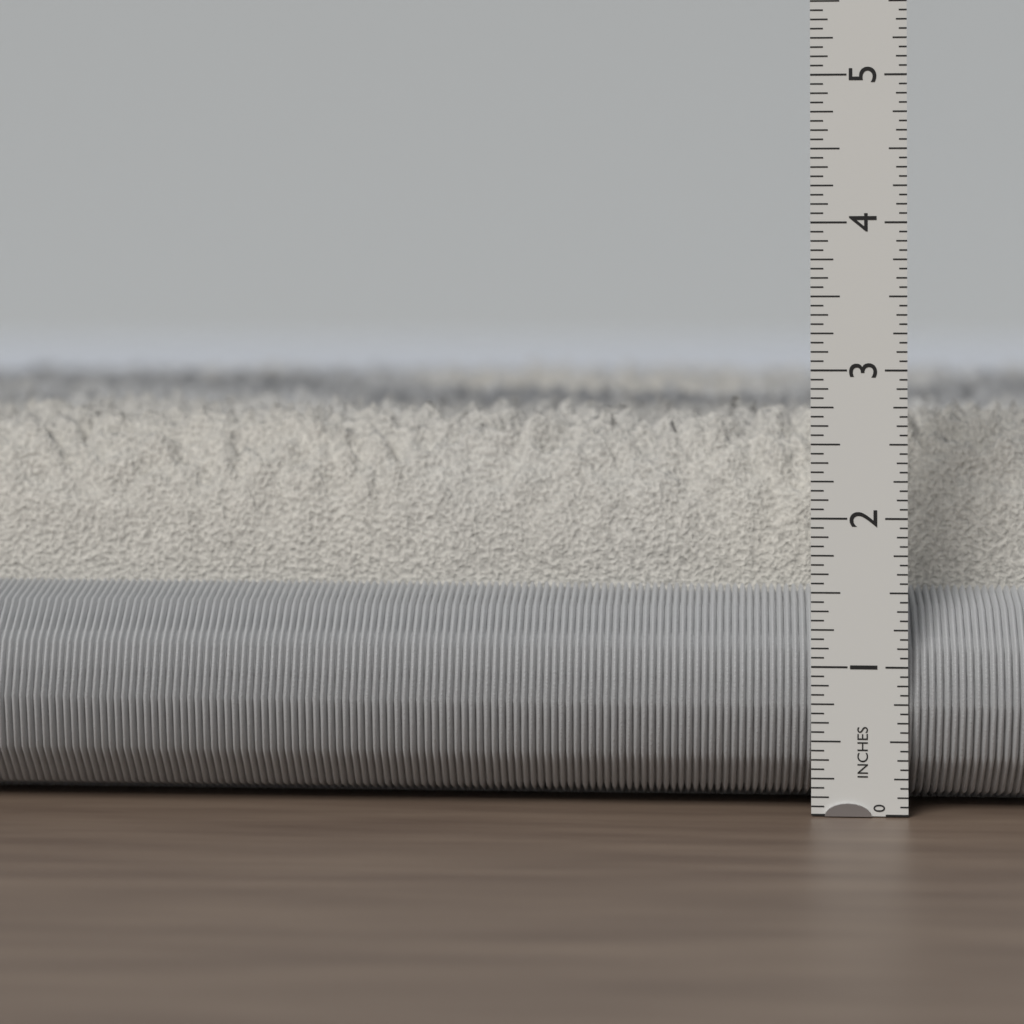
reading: 2.7500 in
